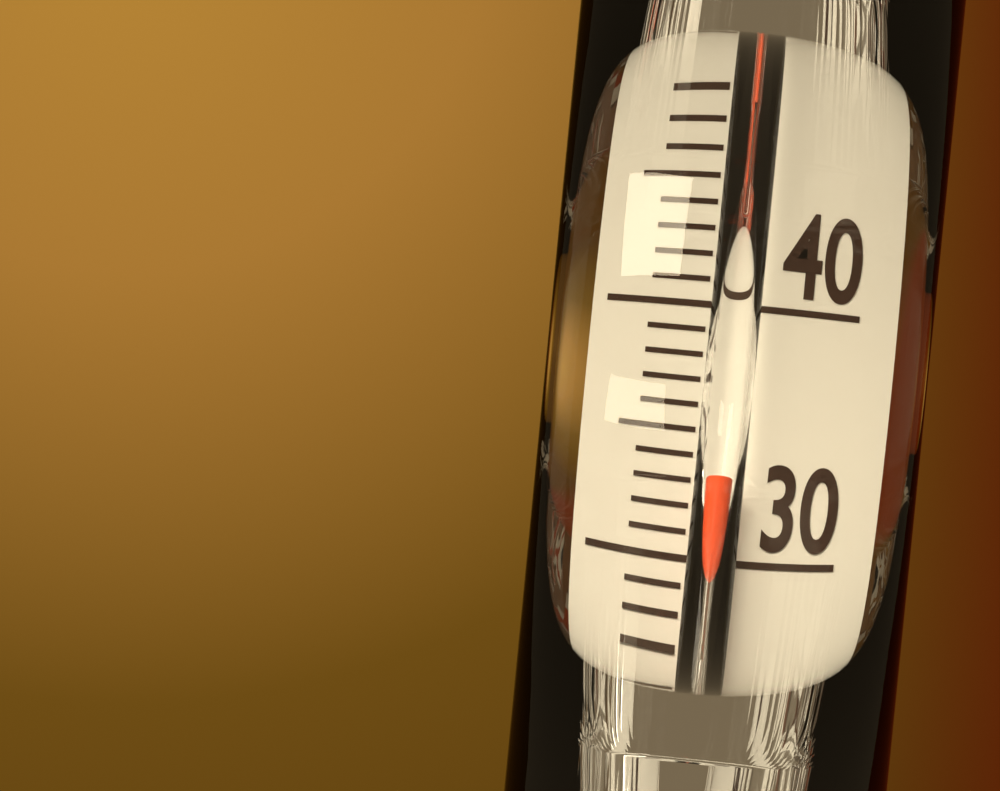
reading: 33 °C
